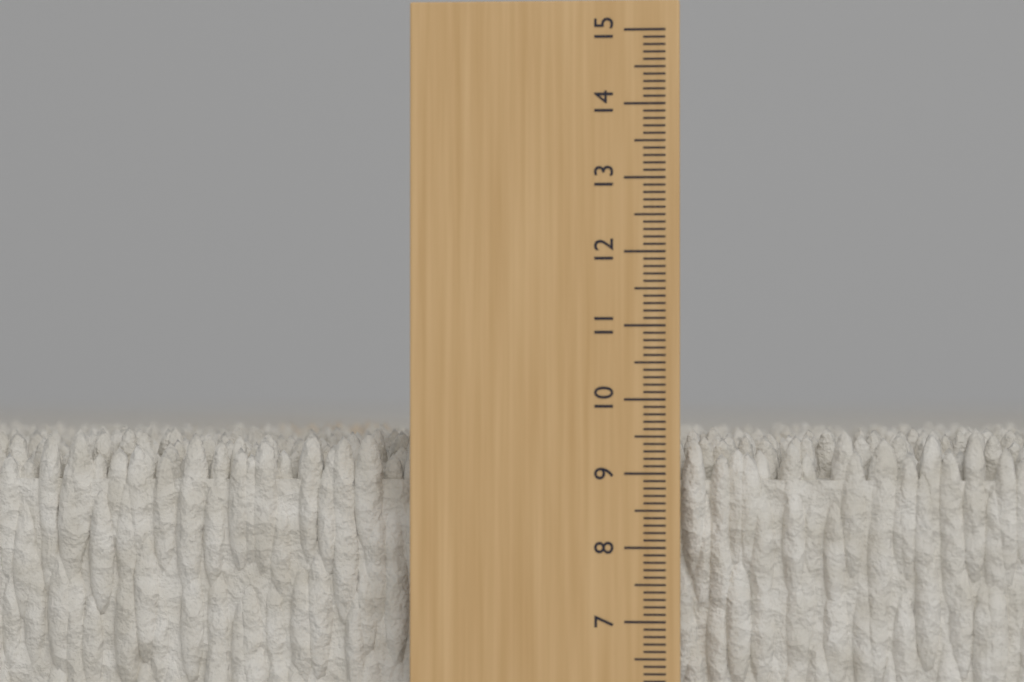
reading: 9.6 cm
